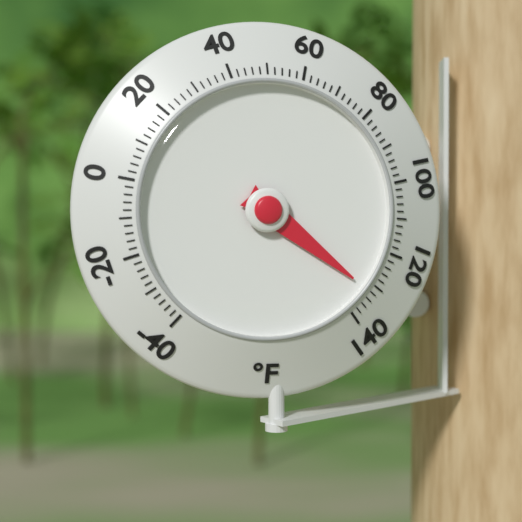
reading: 132 °F
